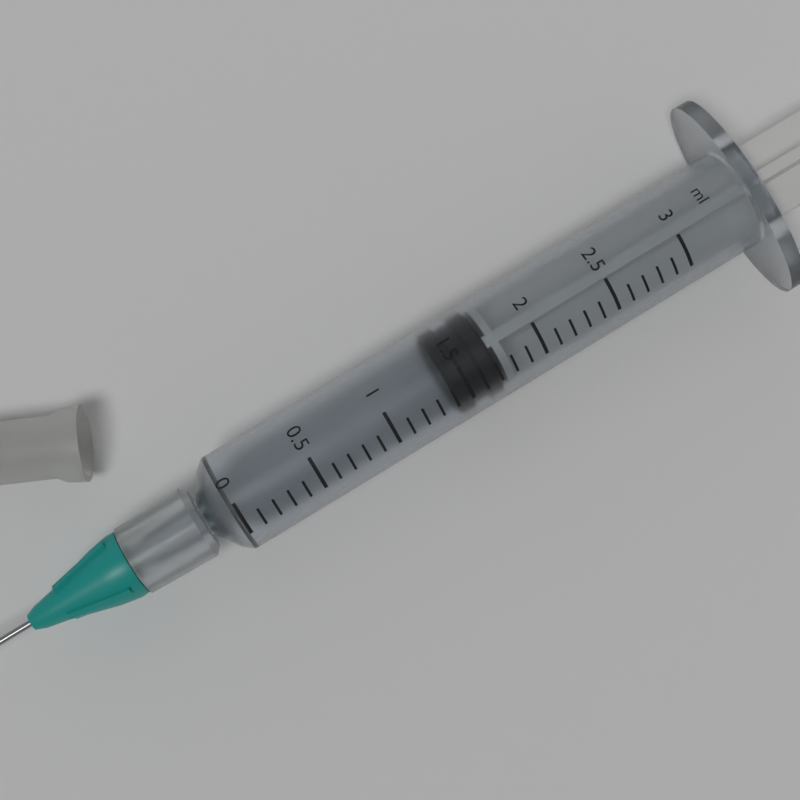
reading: 1.4 ml
